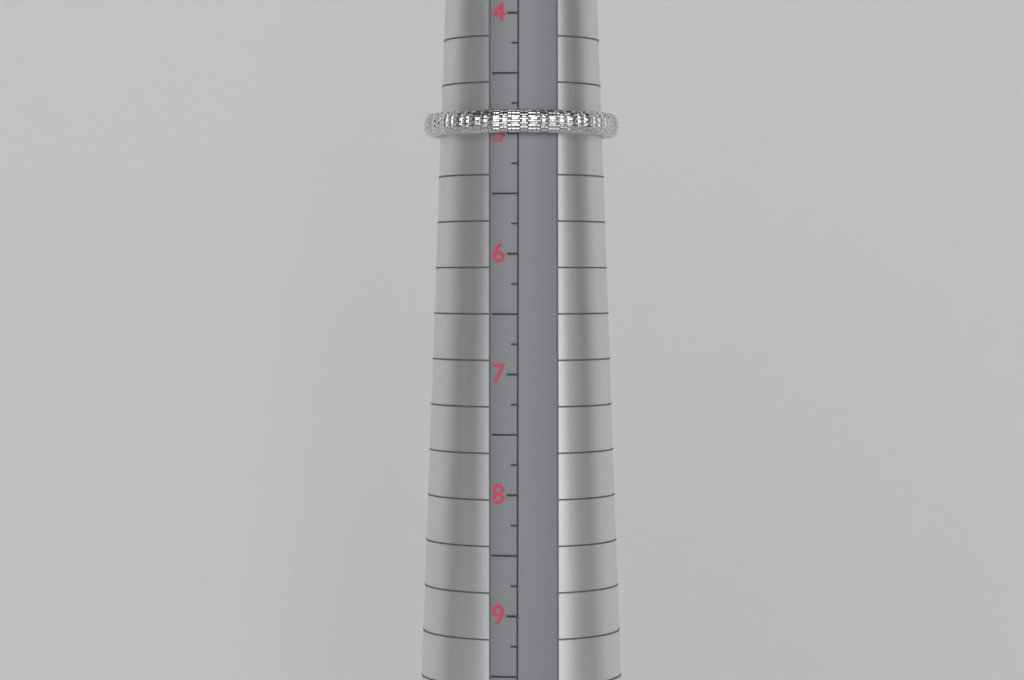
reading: 5.00 (no unit)
